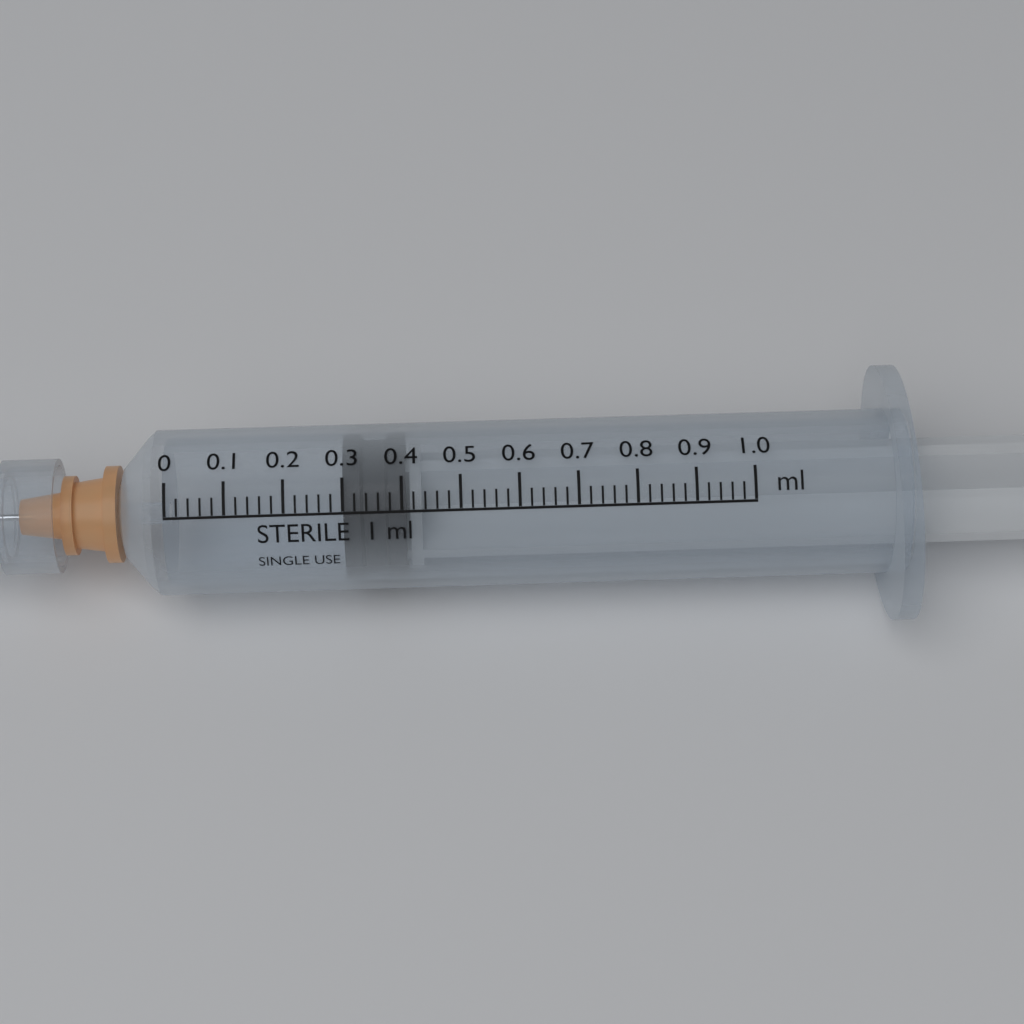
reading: 0.30 ml
